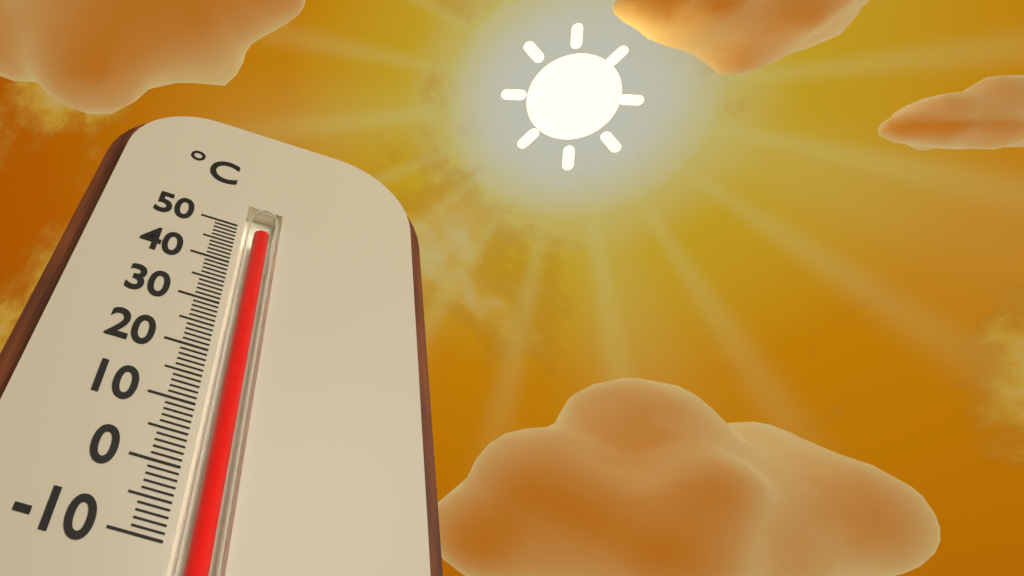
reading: 49 °C
